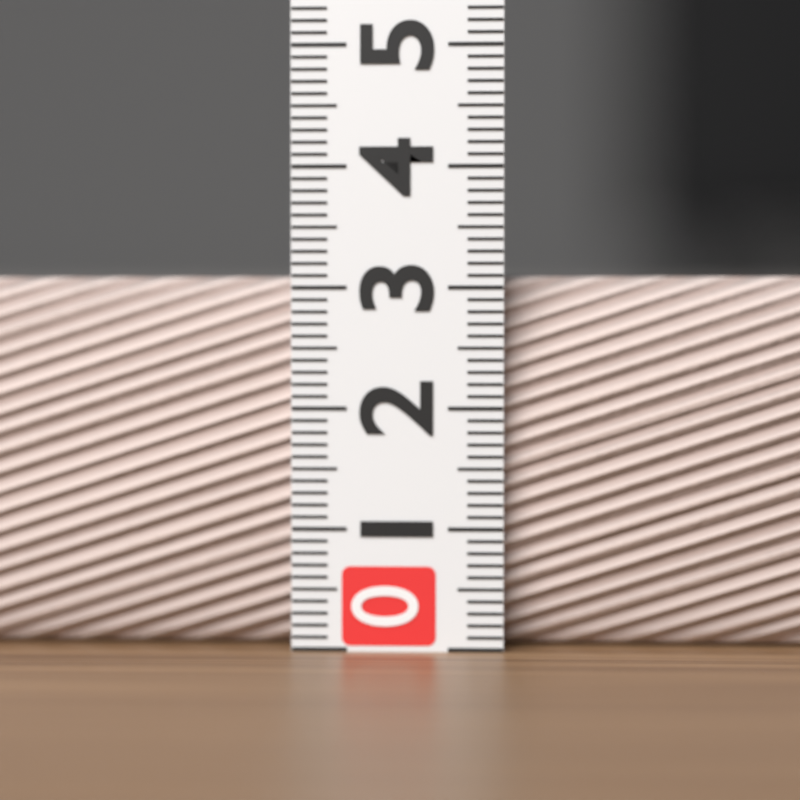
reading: 3.1 (no unit)
